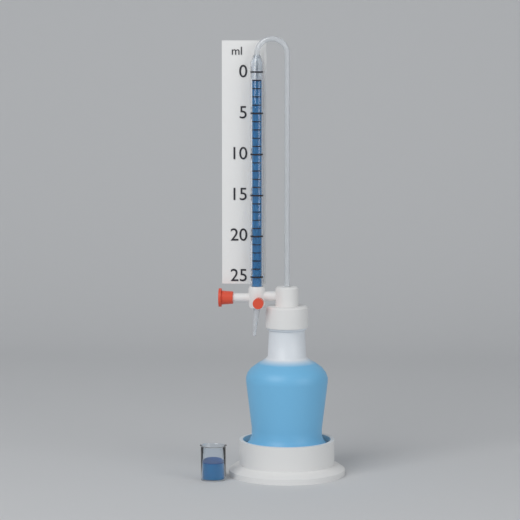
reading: 1 ml
